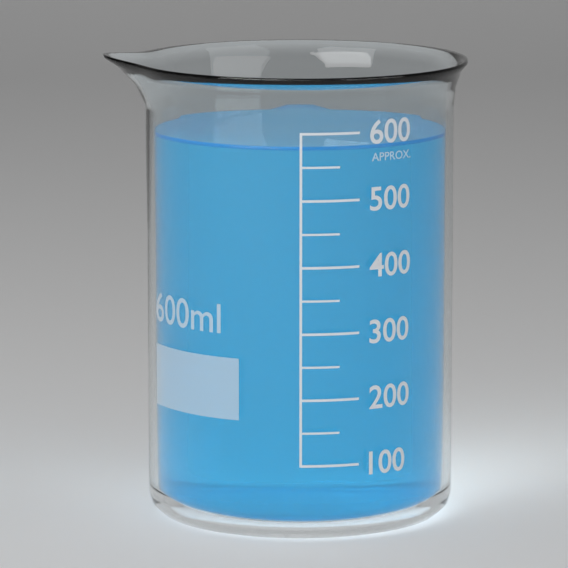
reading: 580 ml
